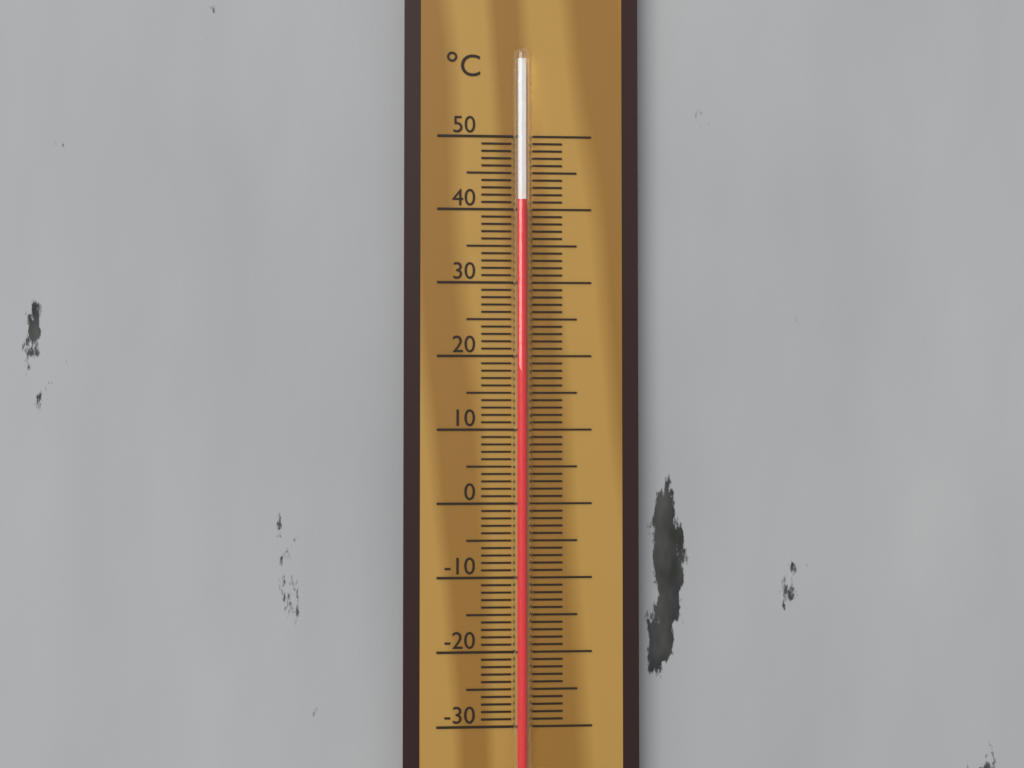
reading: 41 °C
